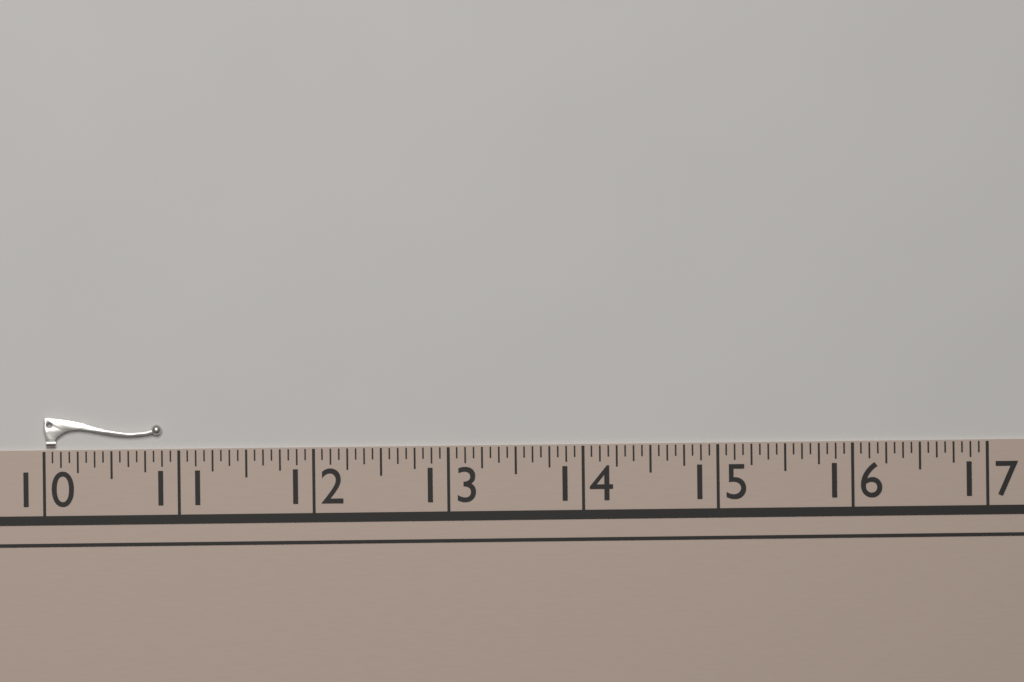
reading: 10.8750 (no unit)
